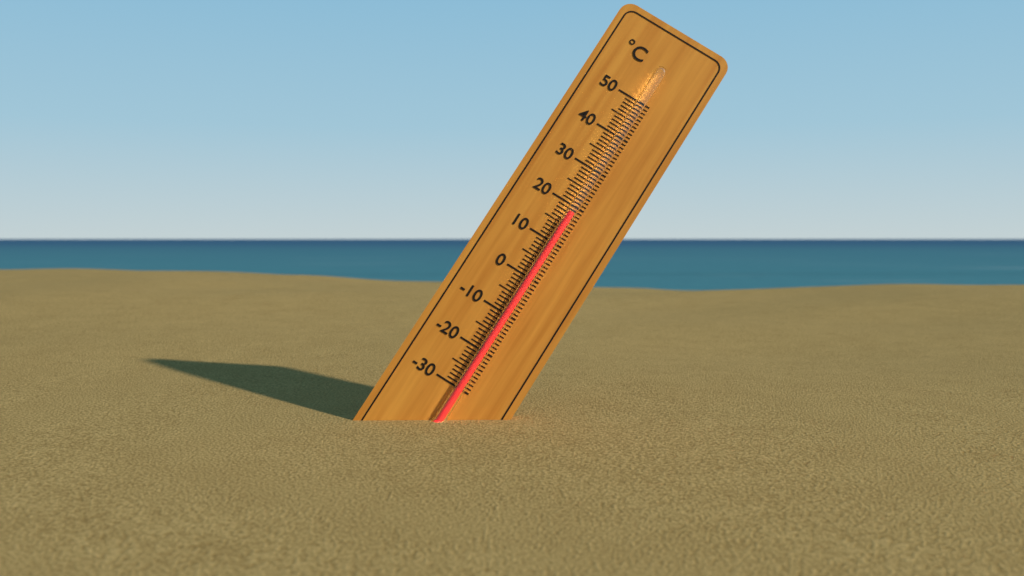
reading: 18 °C
